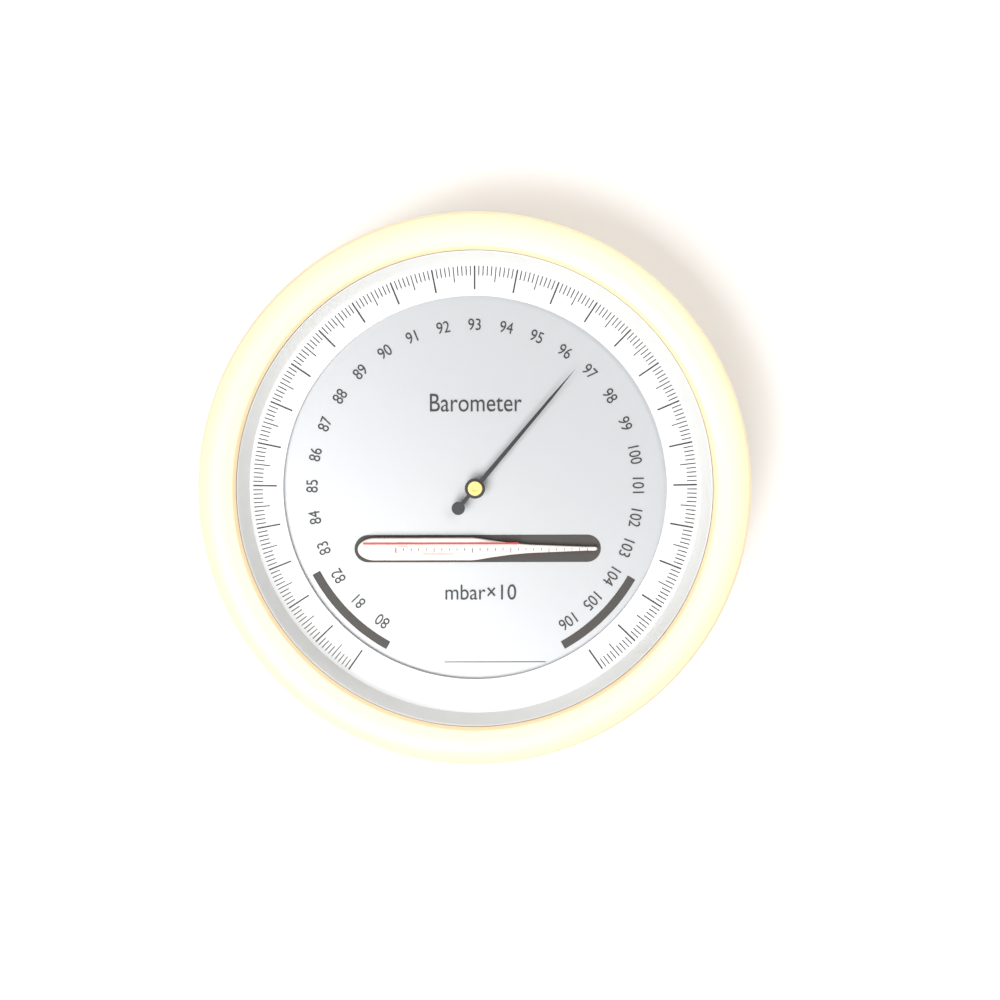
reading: 96.6 mbar×10
